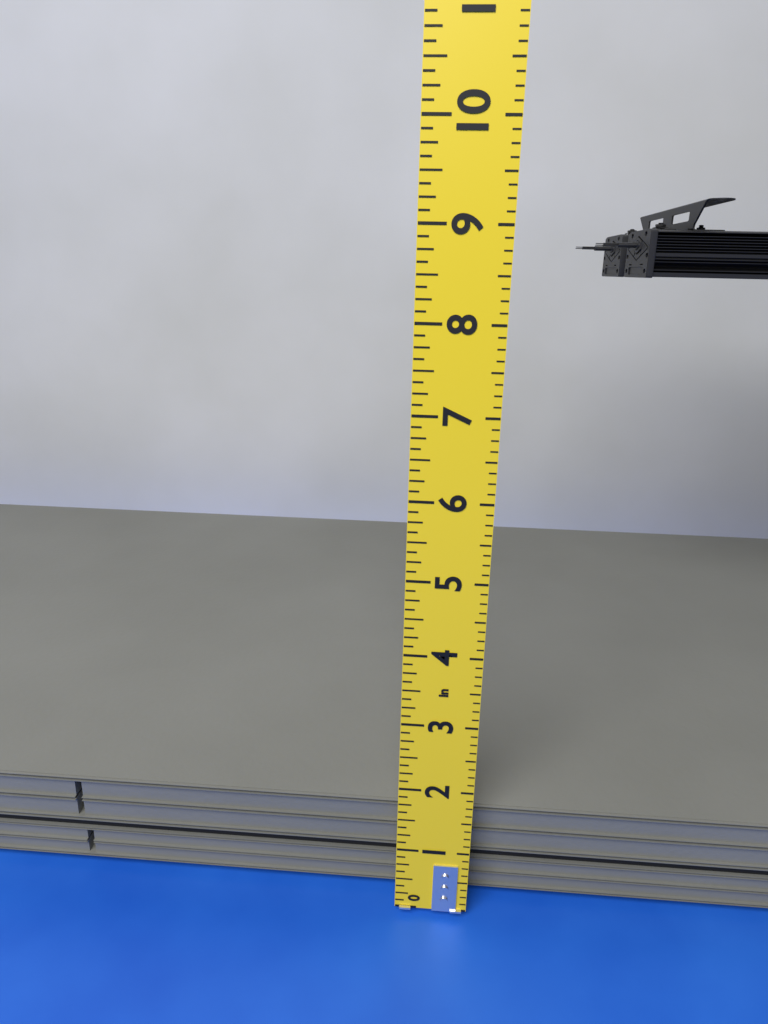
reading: 1.500 in
